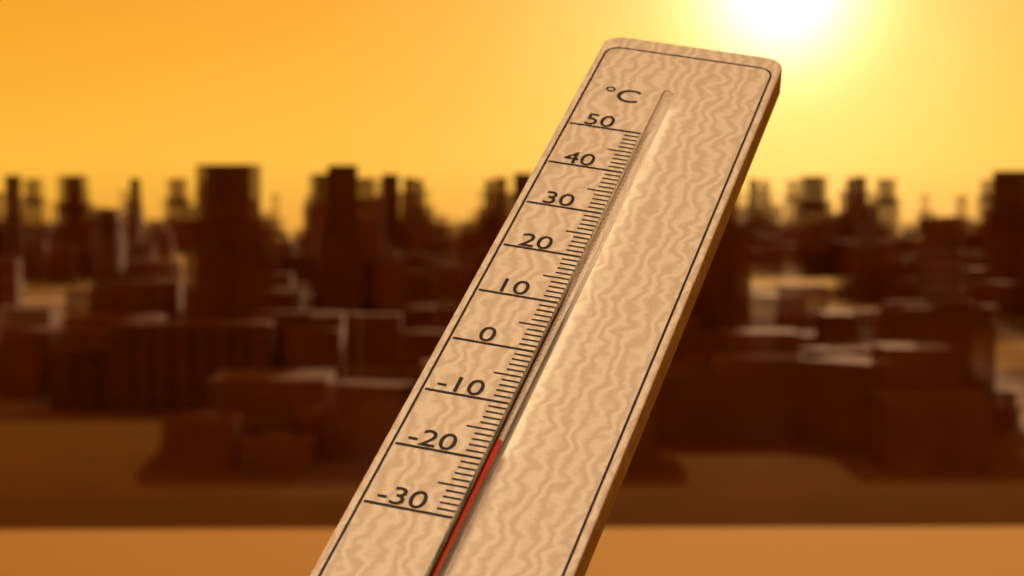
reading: -19 °C
